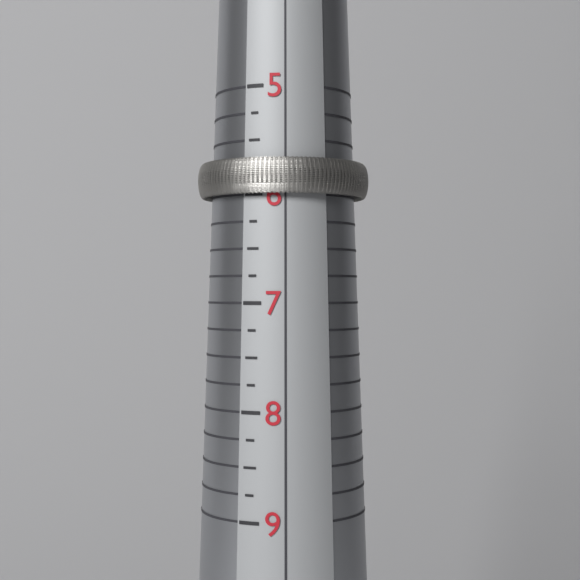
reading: 6.00 (no unit)
